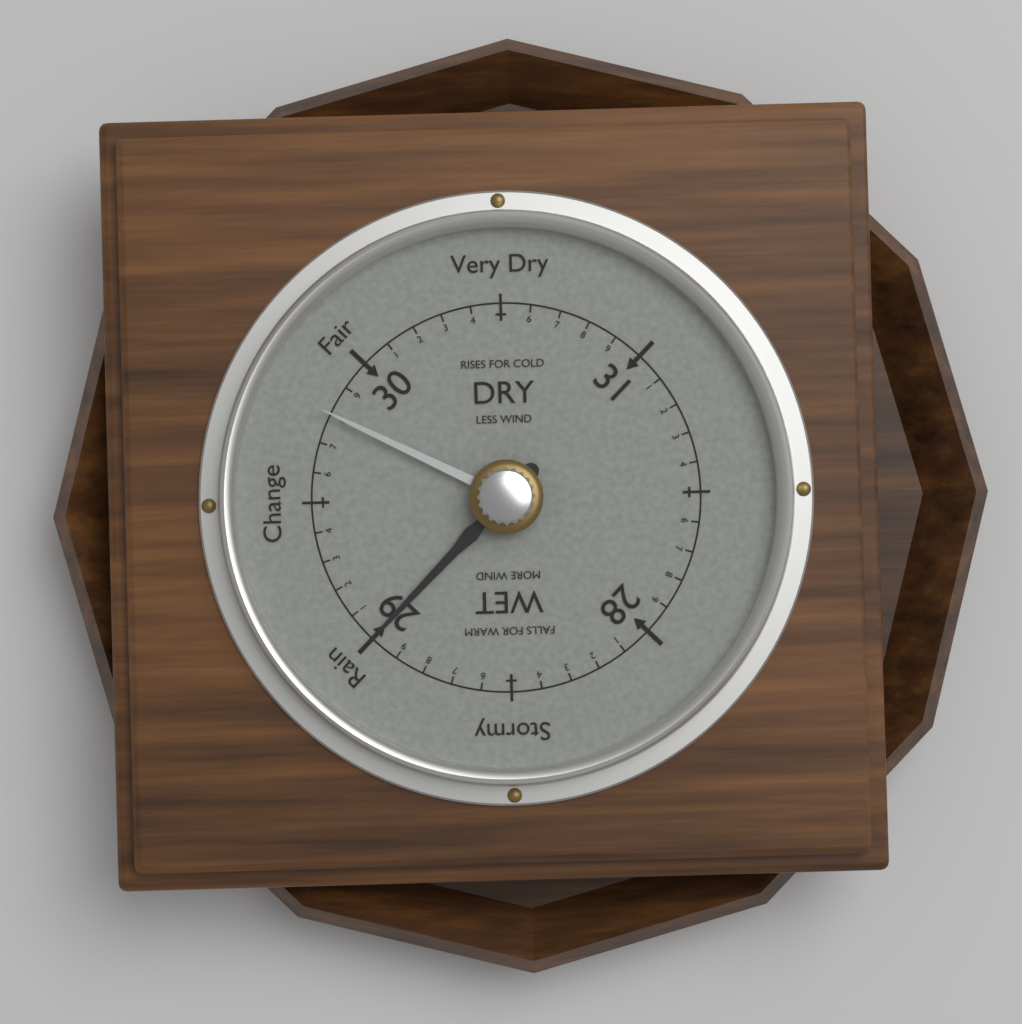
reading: 29.0 (no unit)
